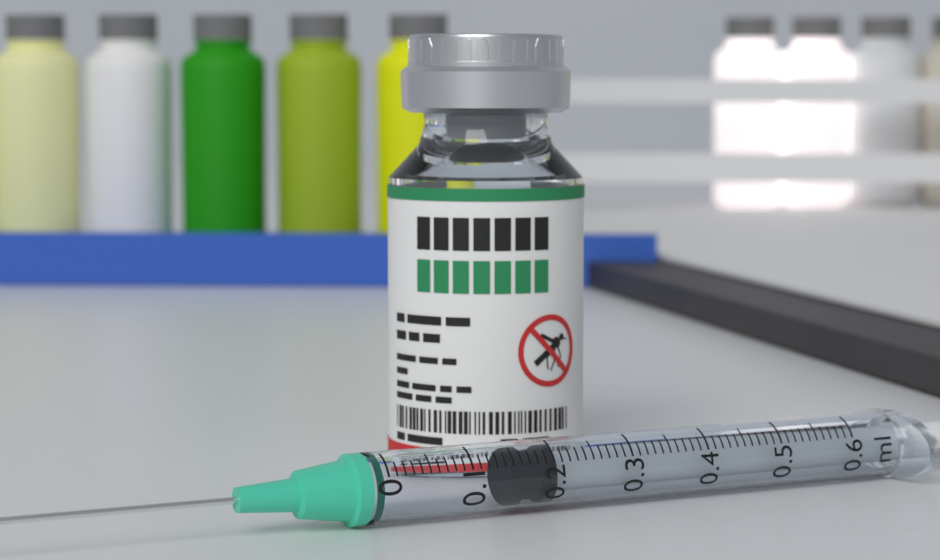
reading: 0.15 ml
